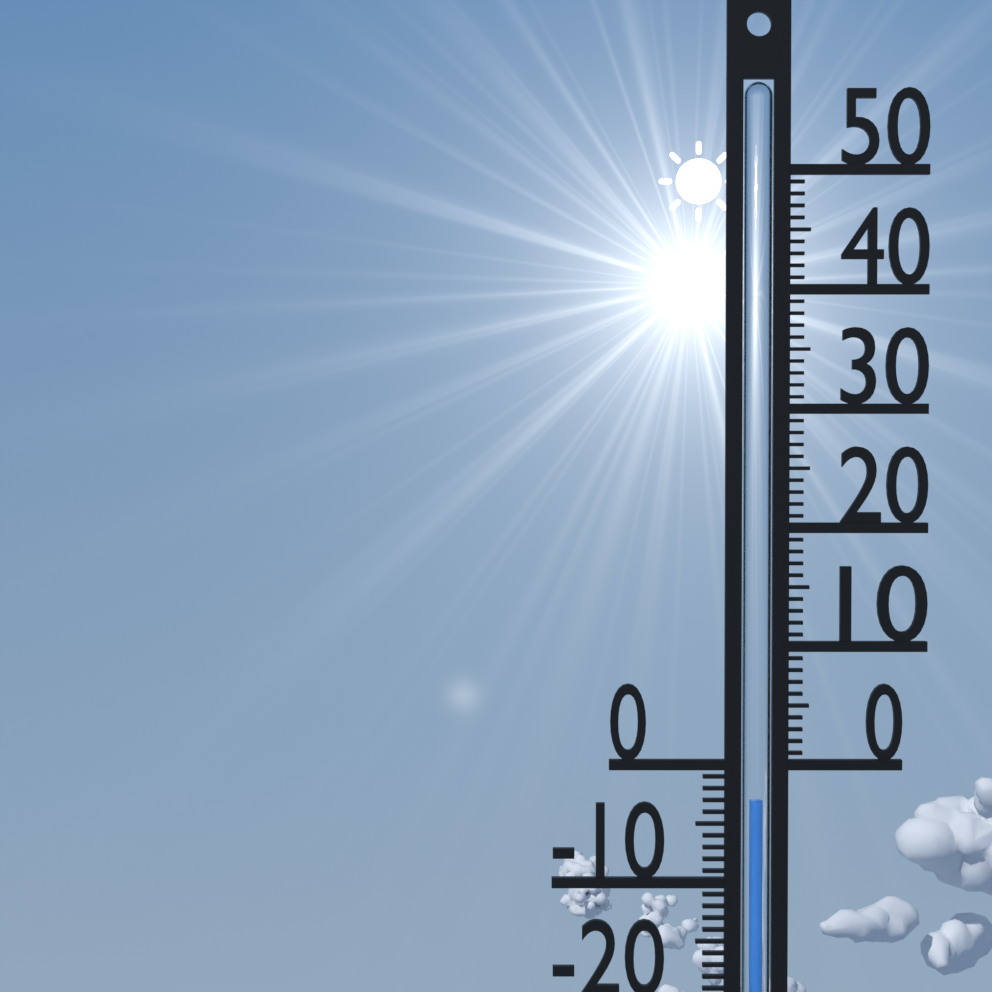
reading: -3 °C
